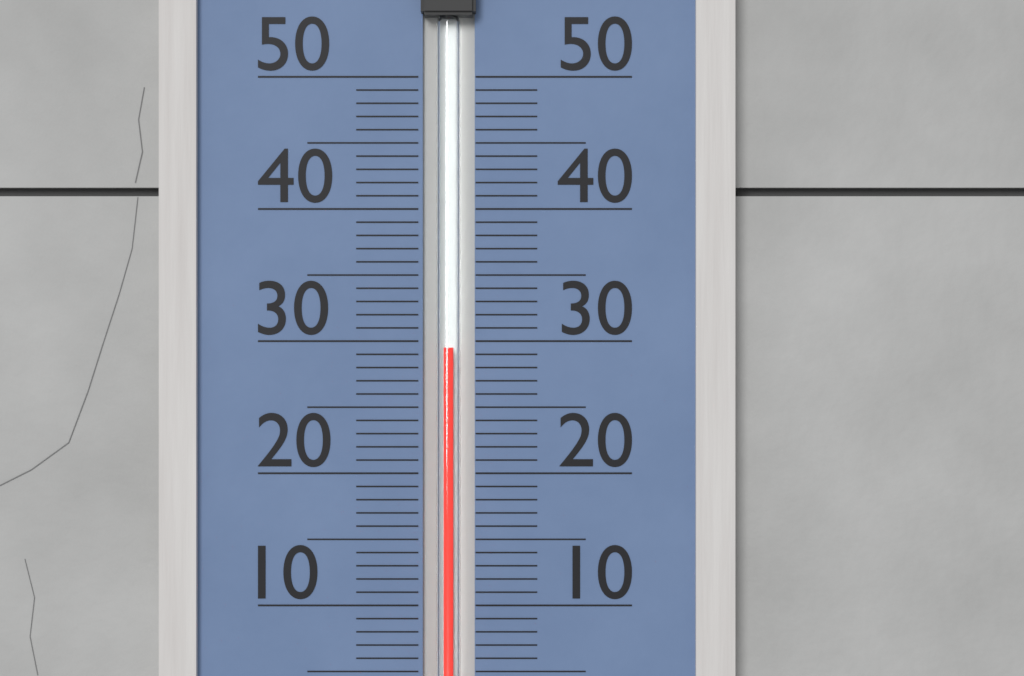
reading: 29.5 (no unit)
